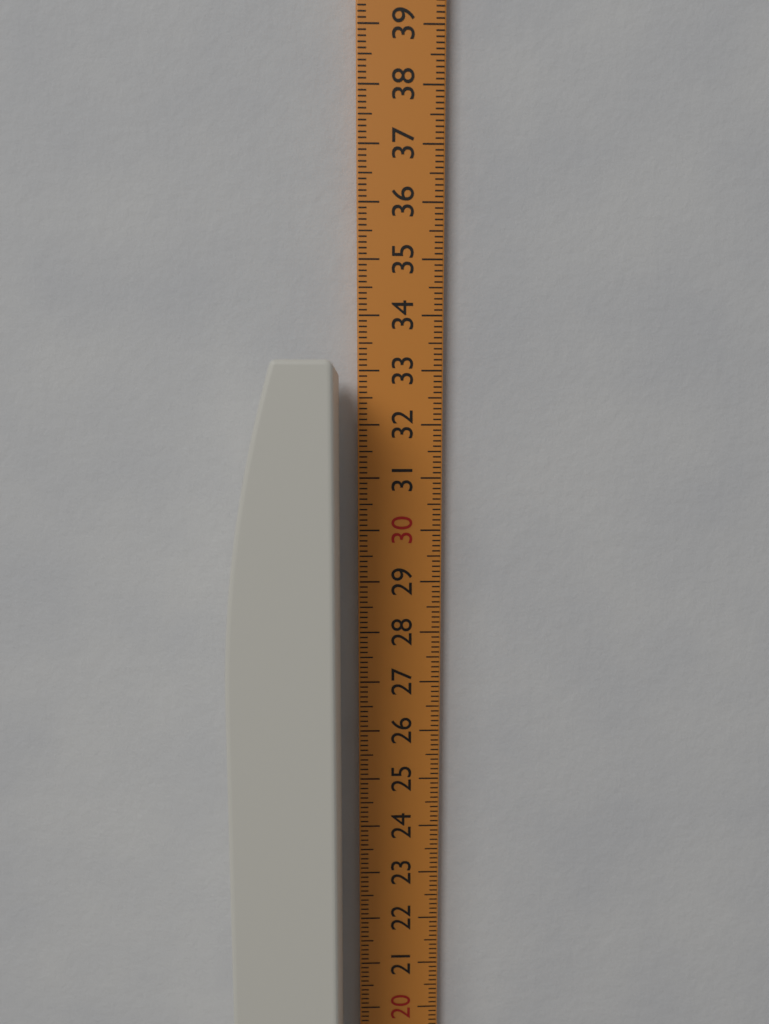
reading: 33.0 cm
